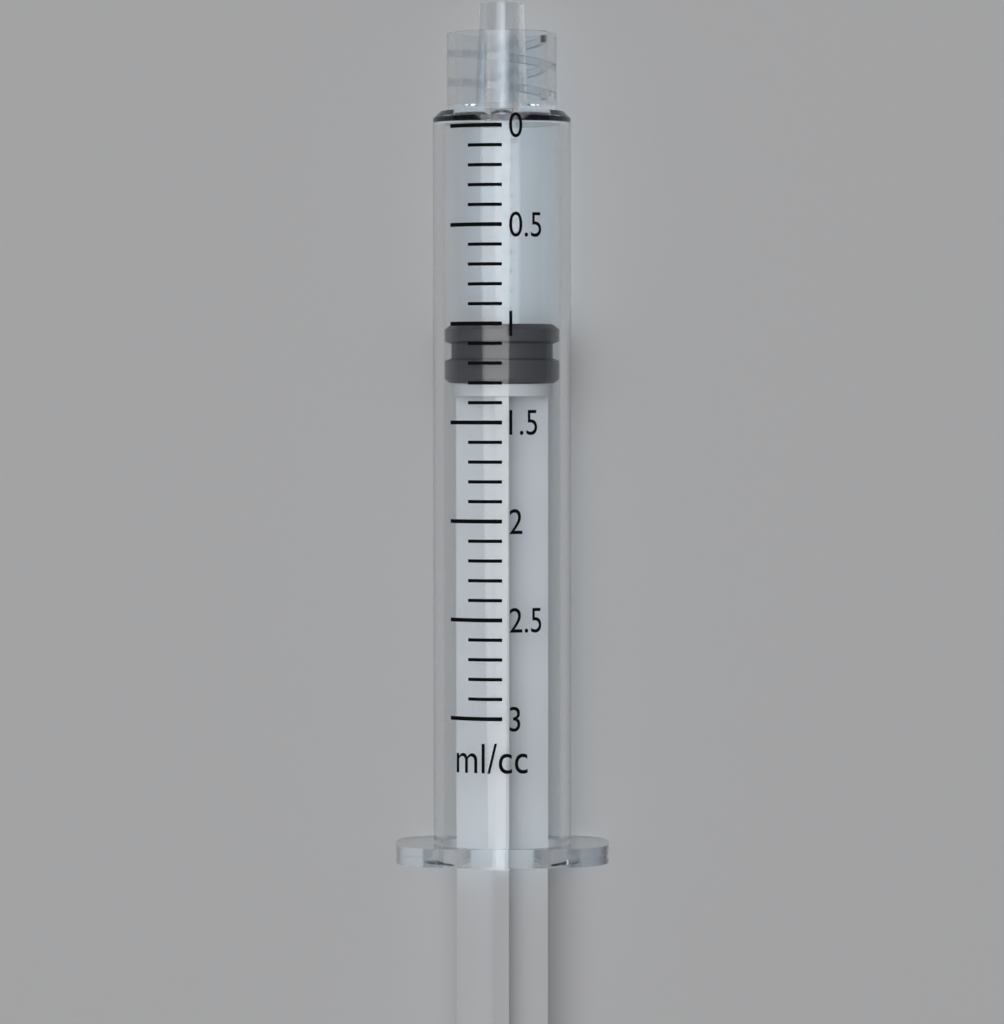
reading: 1.0 ml
